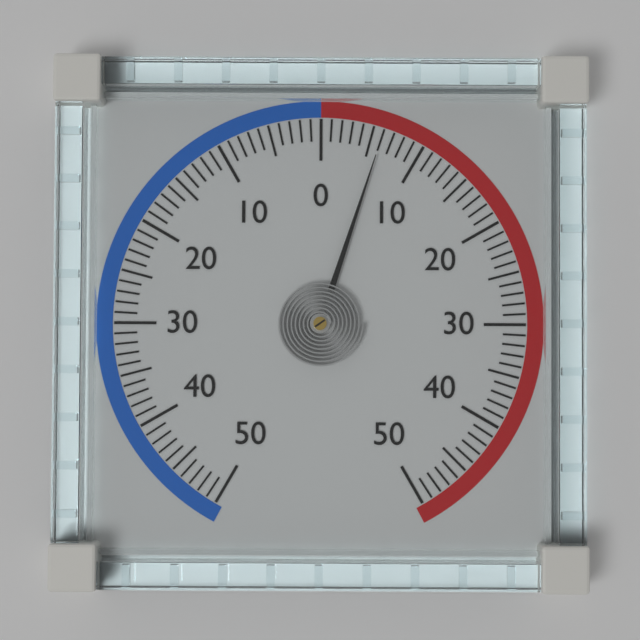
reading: 6 (no unit)
